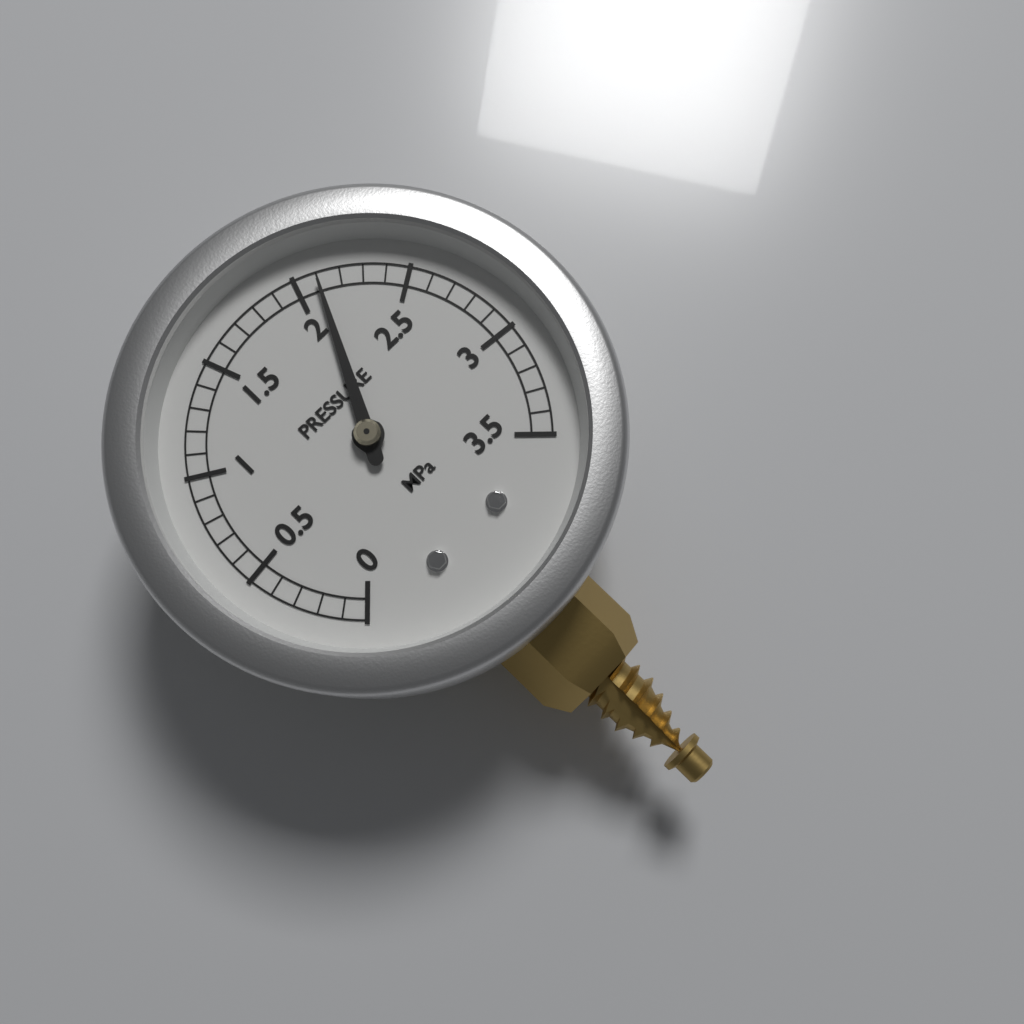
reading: 2.1 MPa
